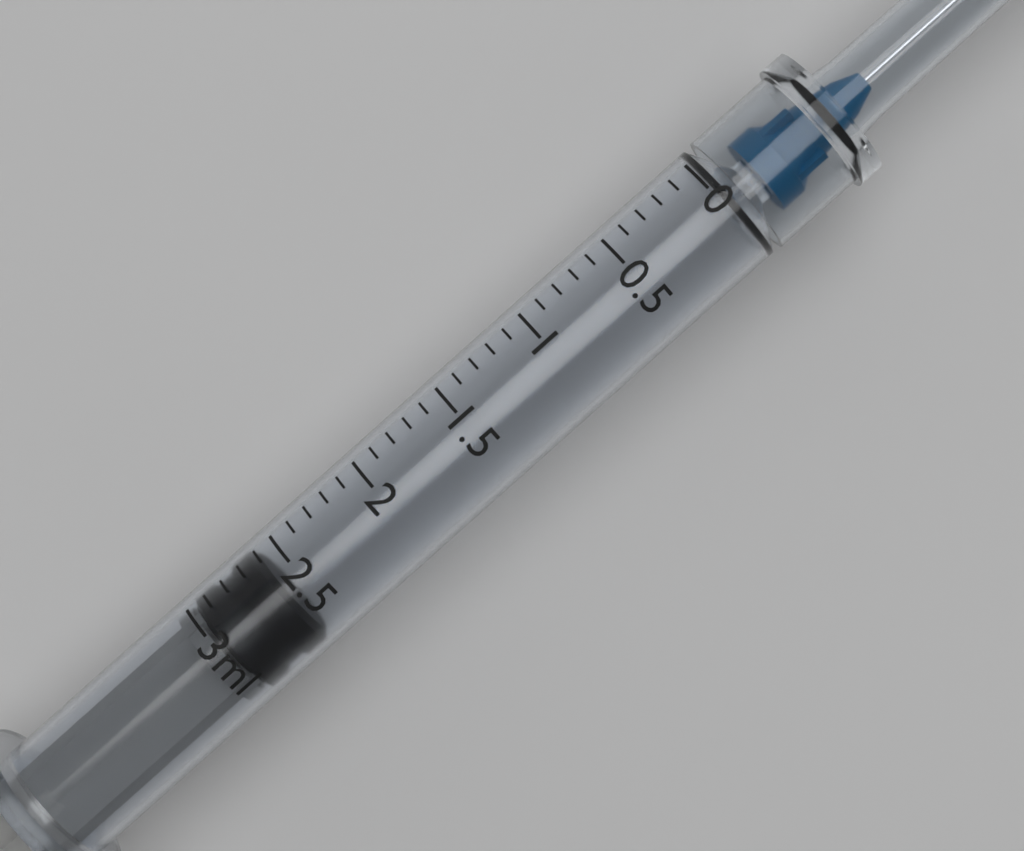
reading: 2.6 ml
